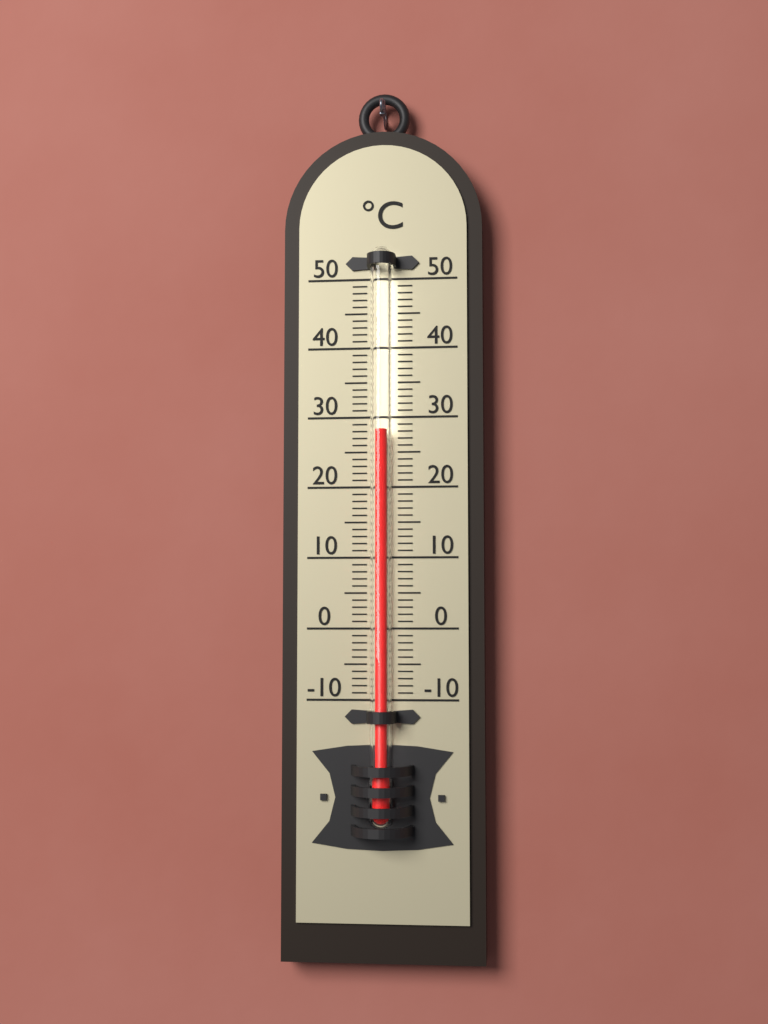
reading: 28 °C
